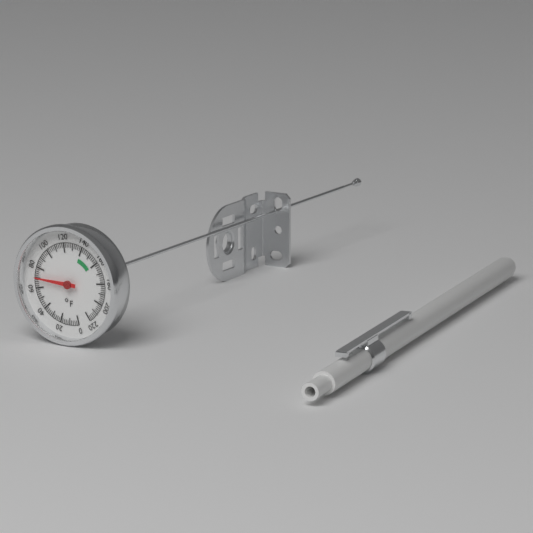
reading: 70 °F
